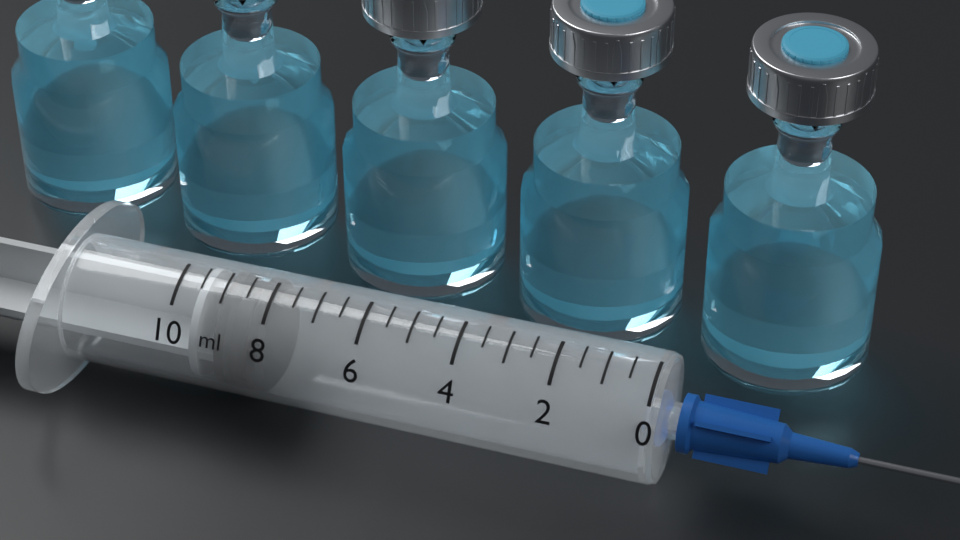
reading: 8.0 ml
